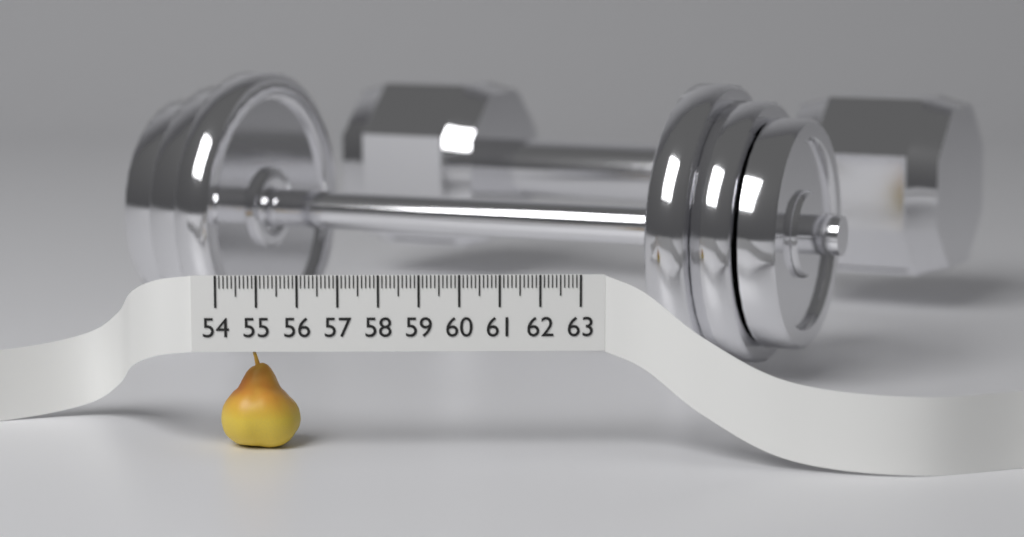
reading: 56.0 (no unit)
